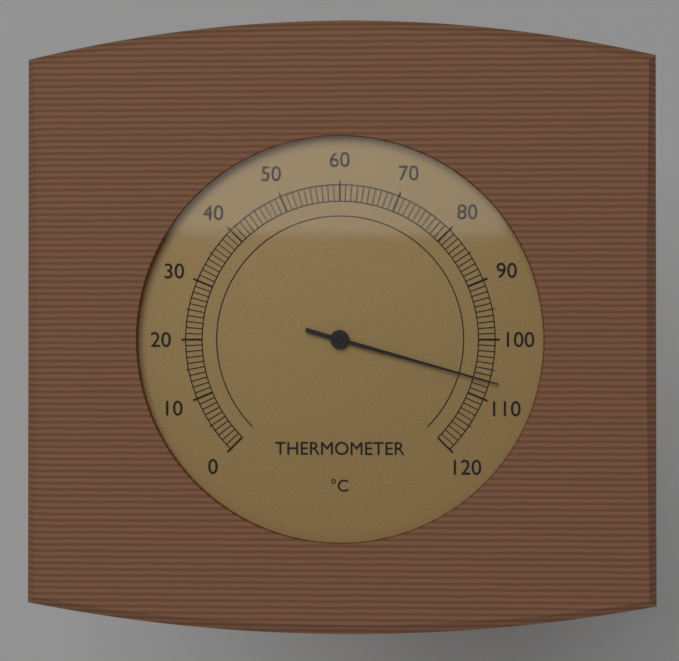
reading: 107 °C
